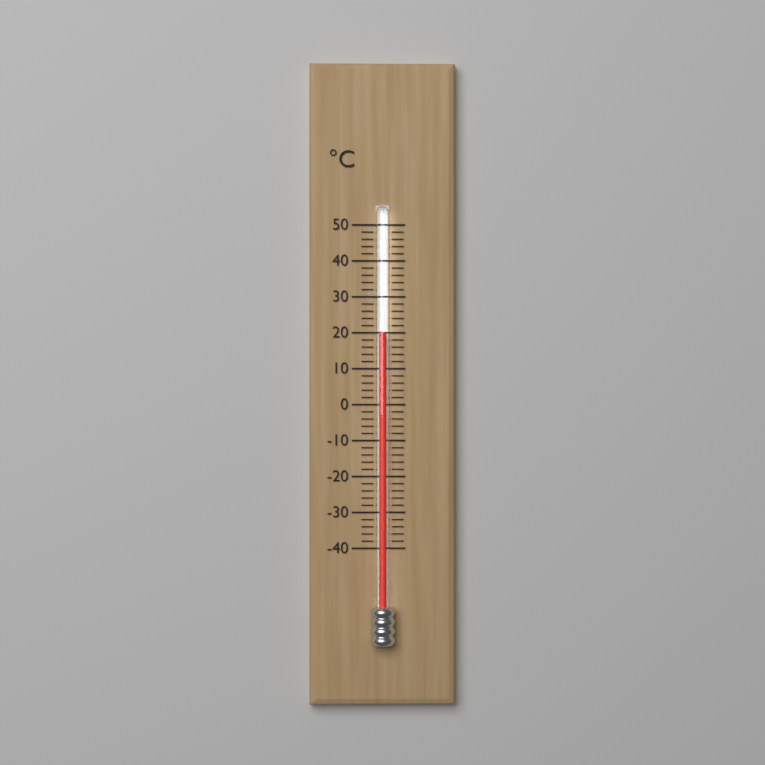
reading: 20 °C
